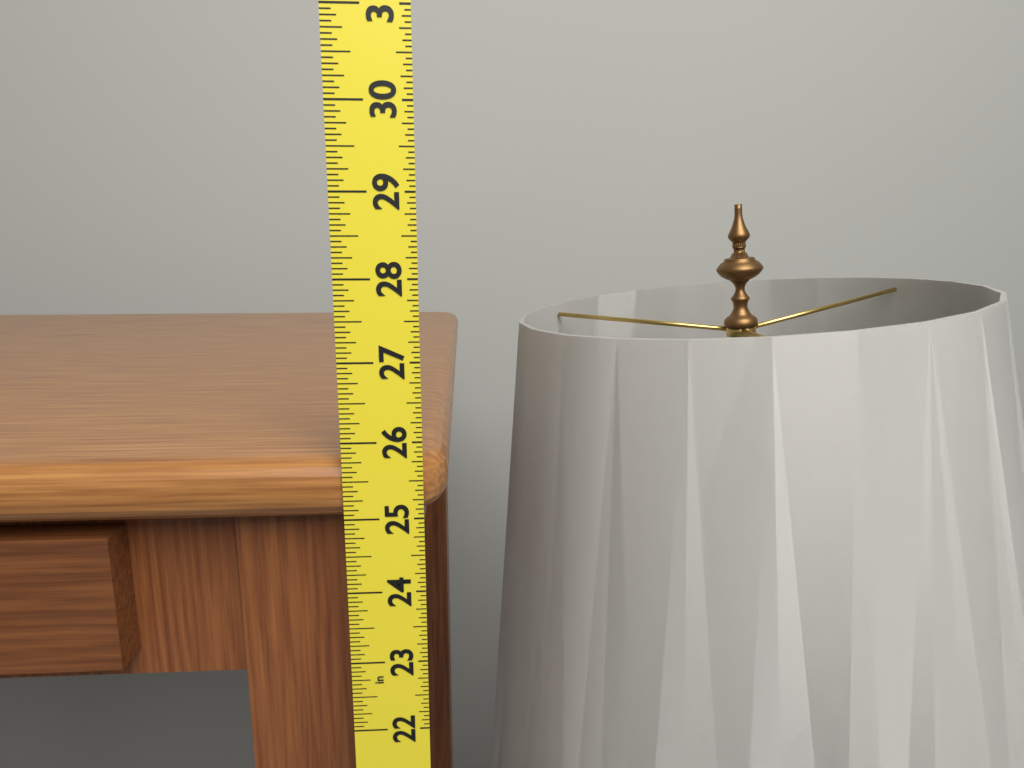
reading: 25.7500 in
